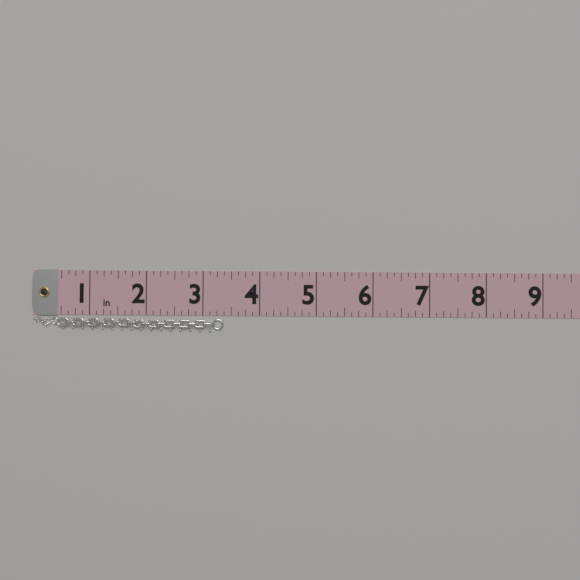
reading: 3.375 in
